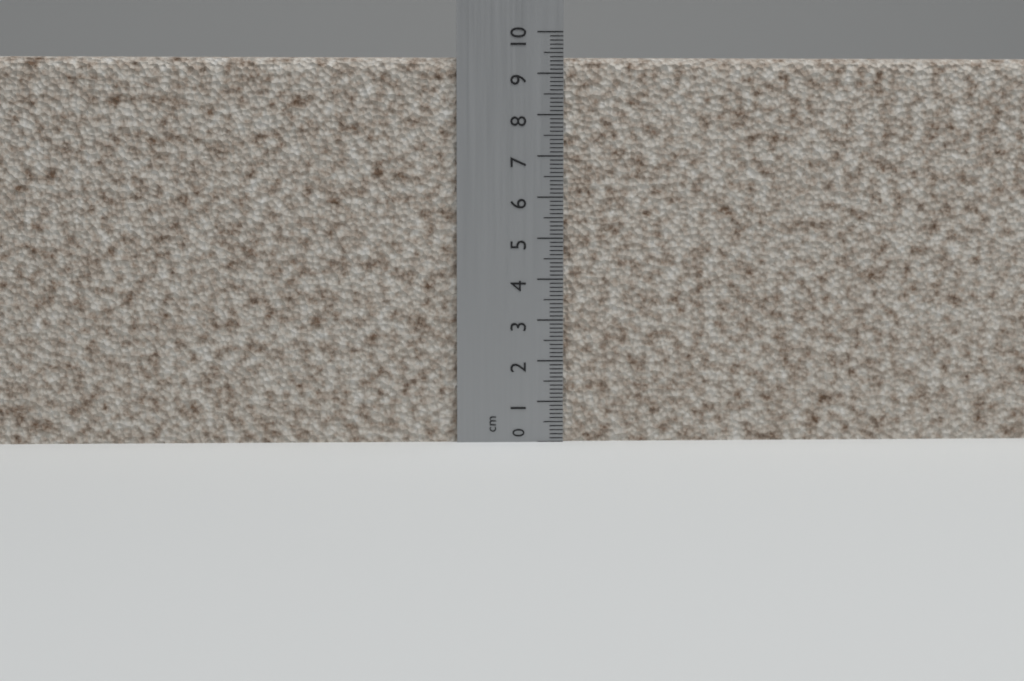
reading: 9.4 cm
